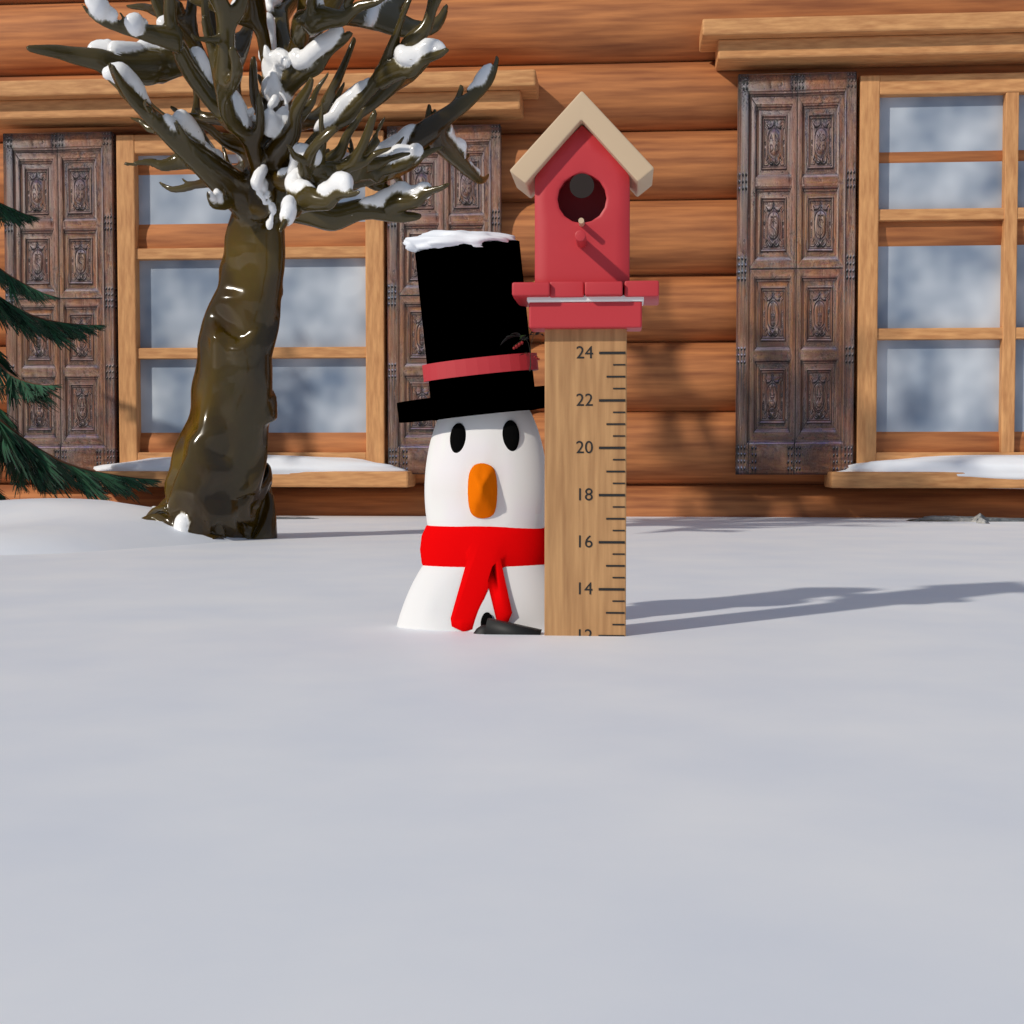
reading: 12.0 (no unit)
